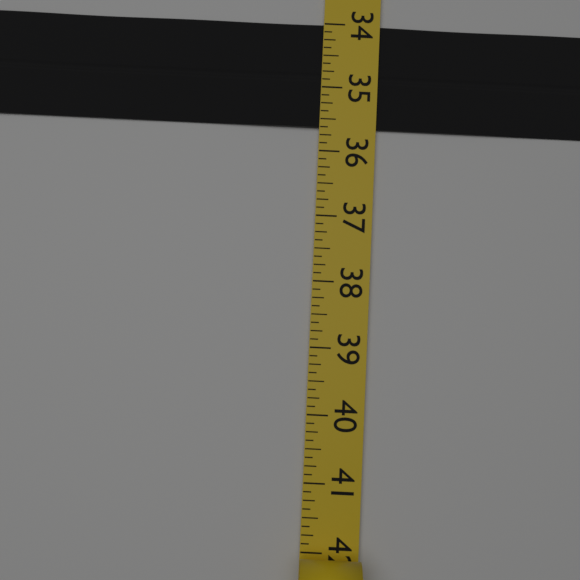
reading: 35.625 (no unit)
